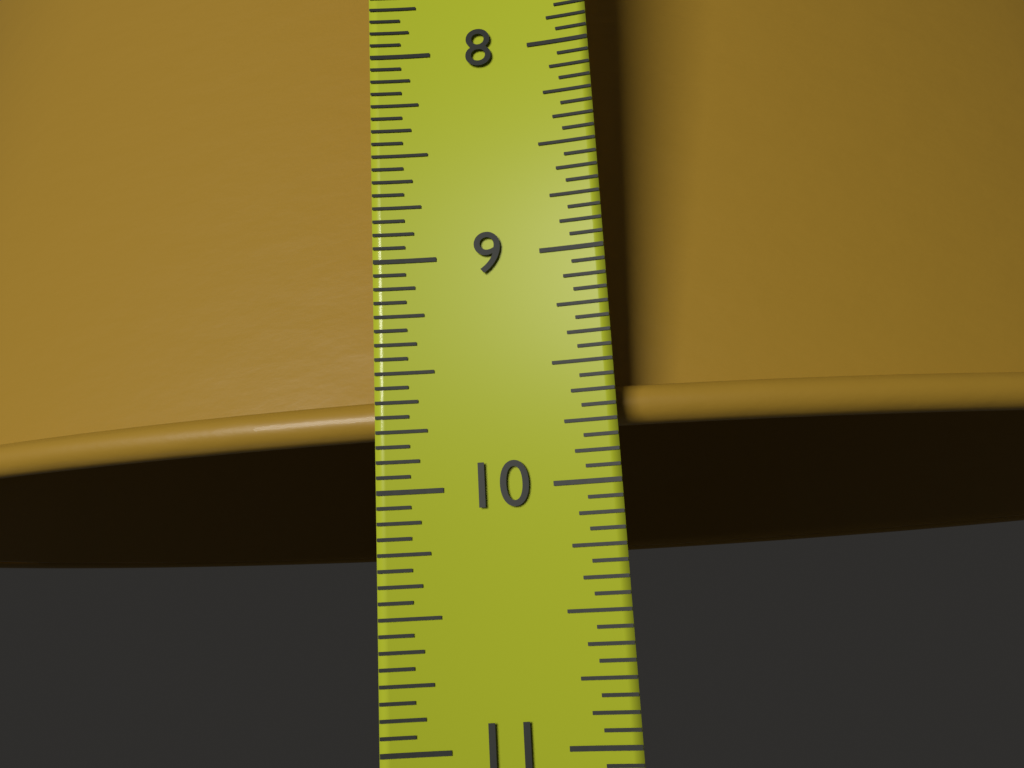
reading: 9.7500 in
